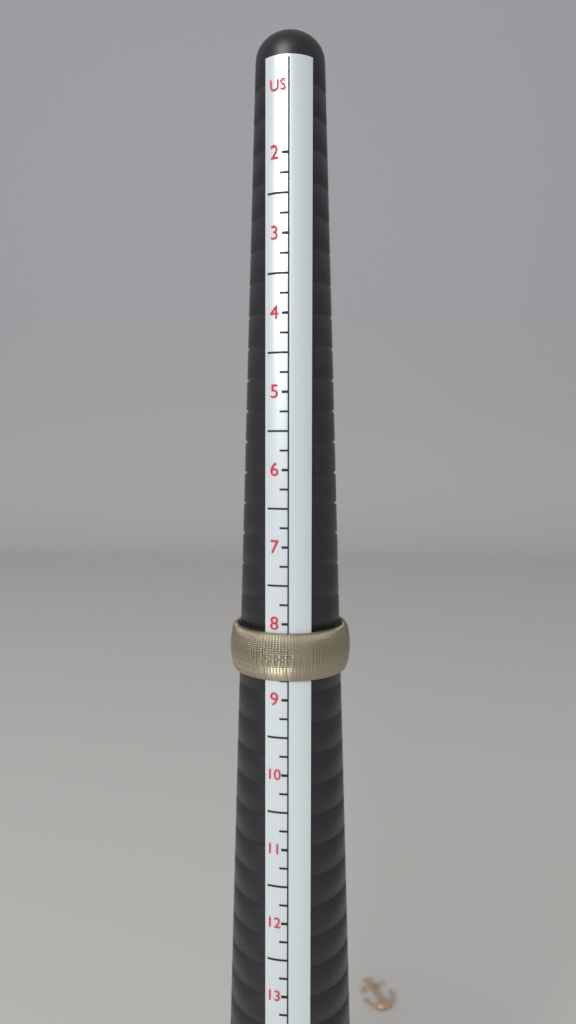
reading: 8.75 US
